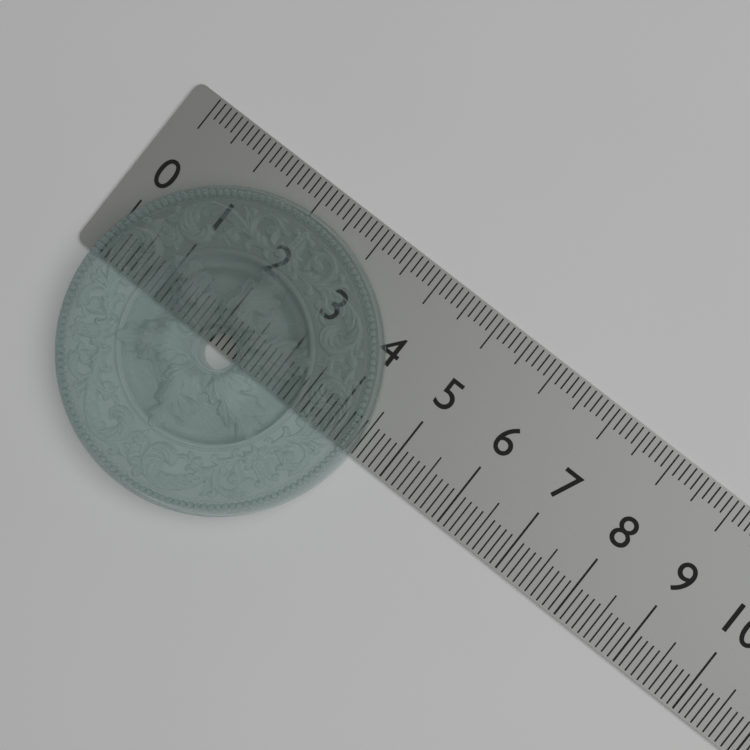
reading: 4.5 (no unit)
